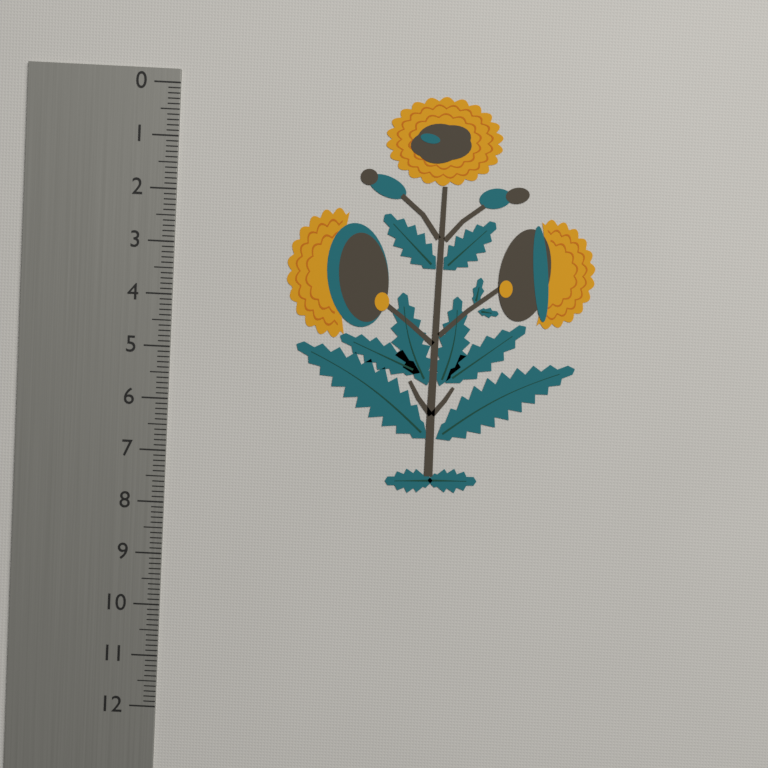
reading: 7.6 (no unit)
